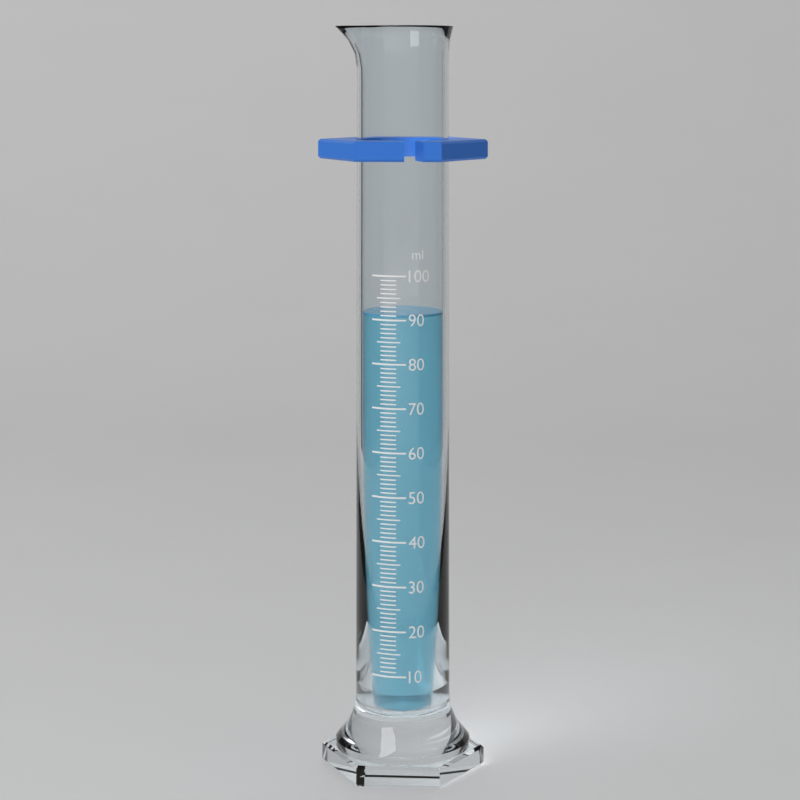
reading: 91 ml
